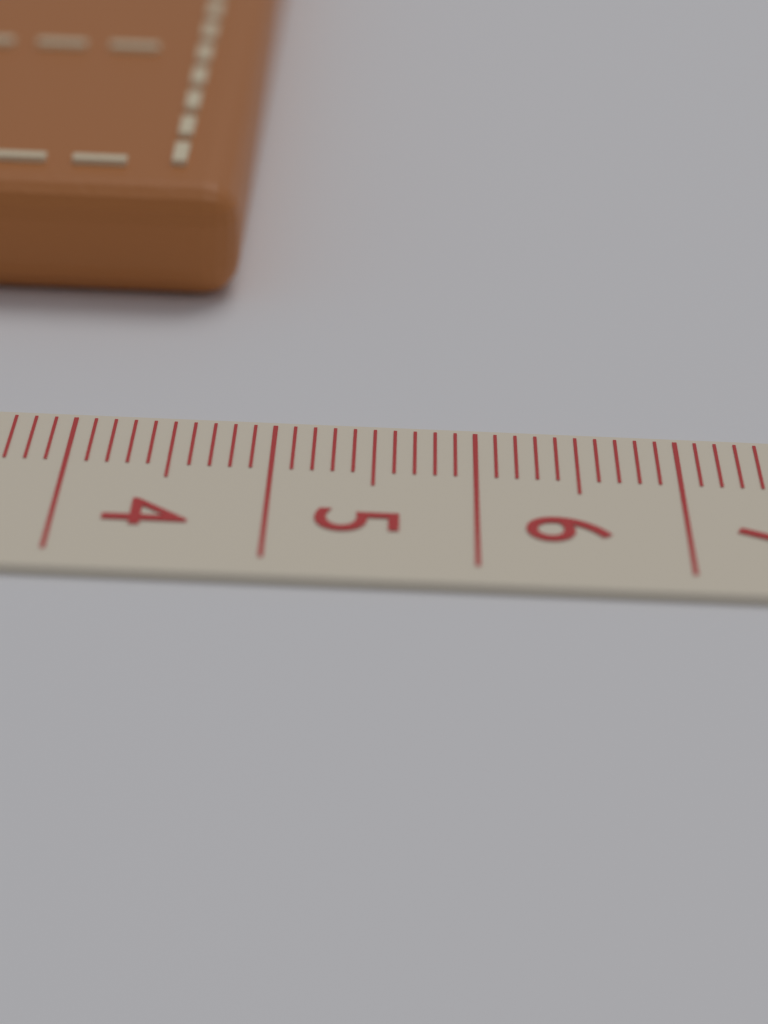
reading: 4.7 cm
